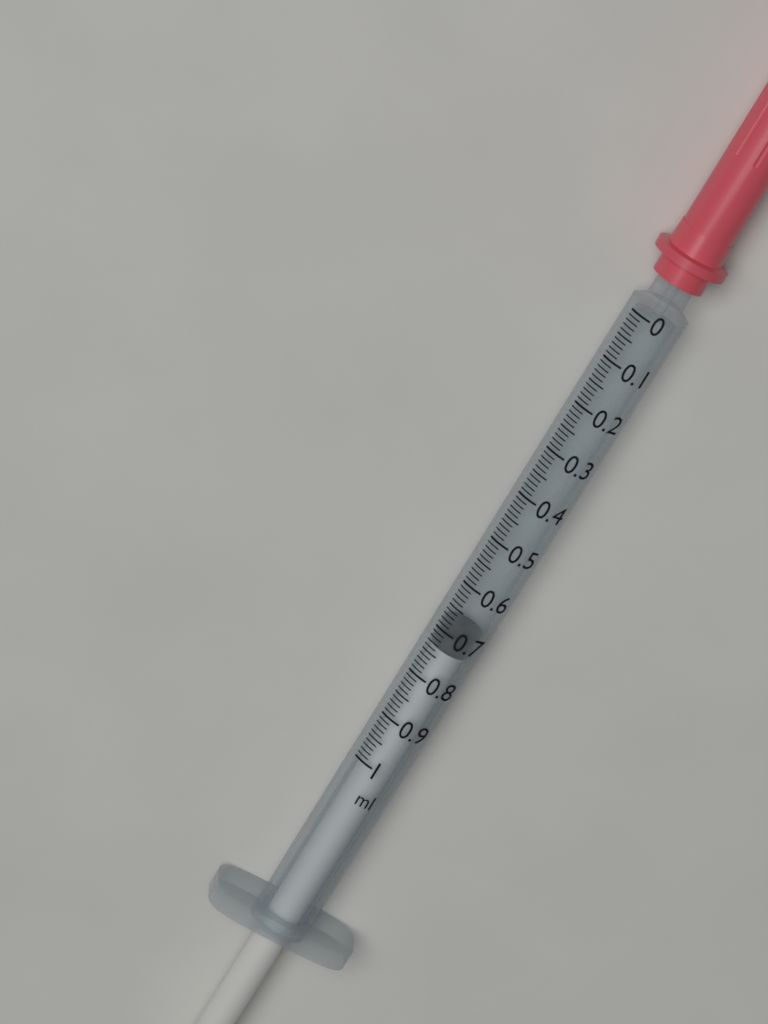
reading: 0.68 ml
